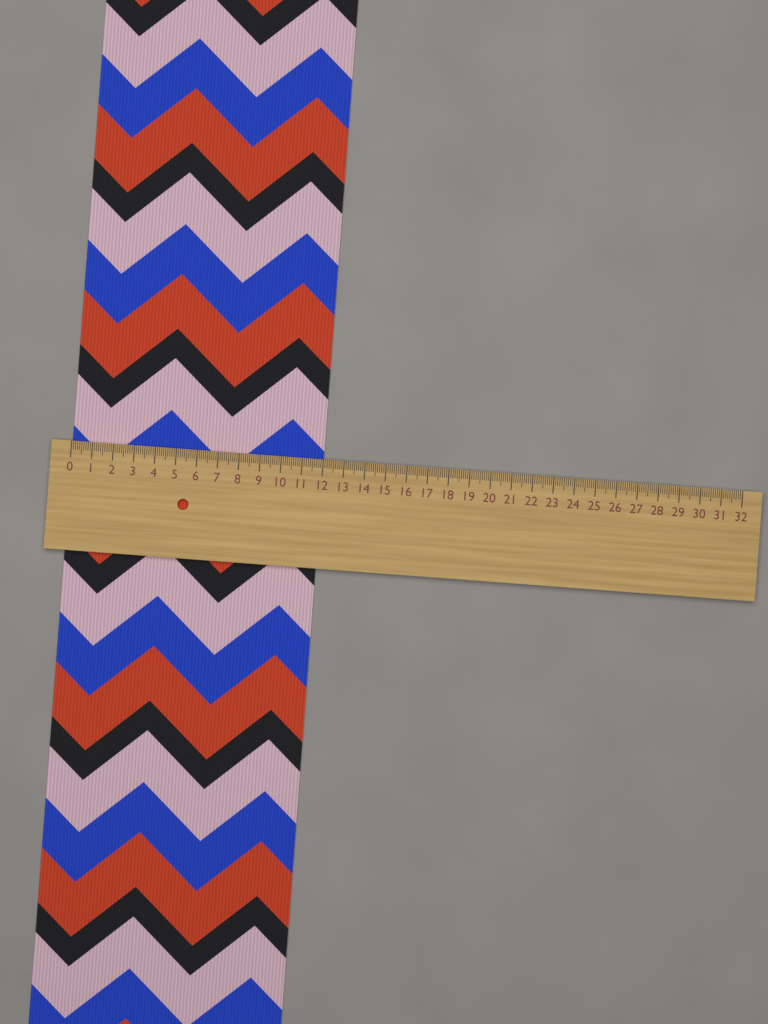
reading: 12.0 (no unit)
